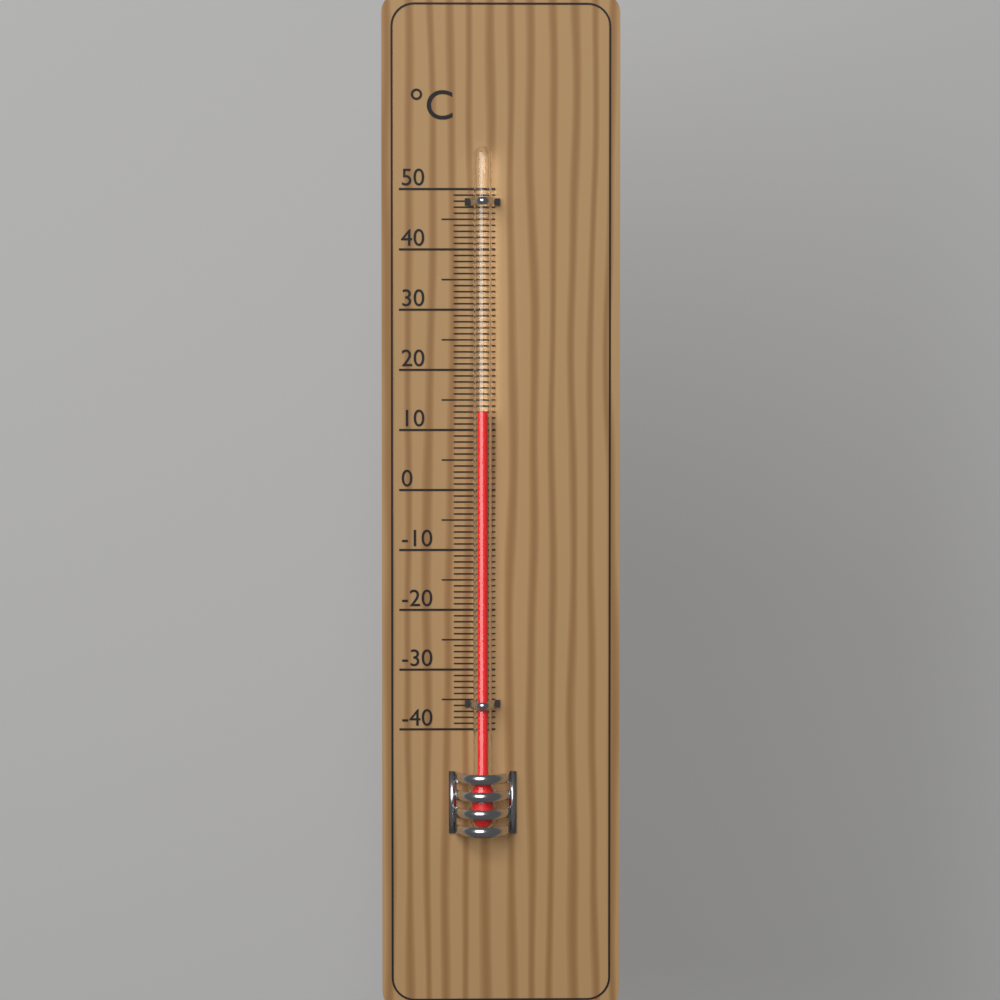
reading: 13 °C
